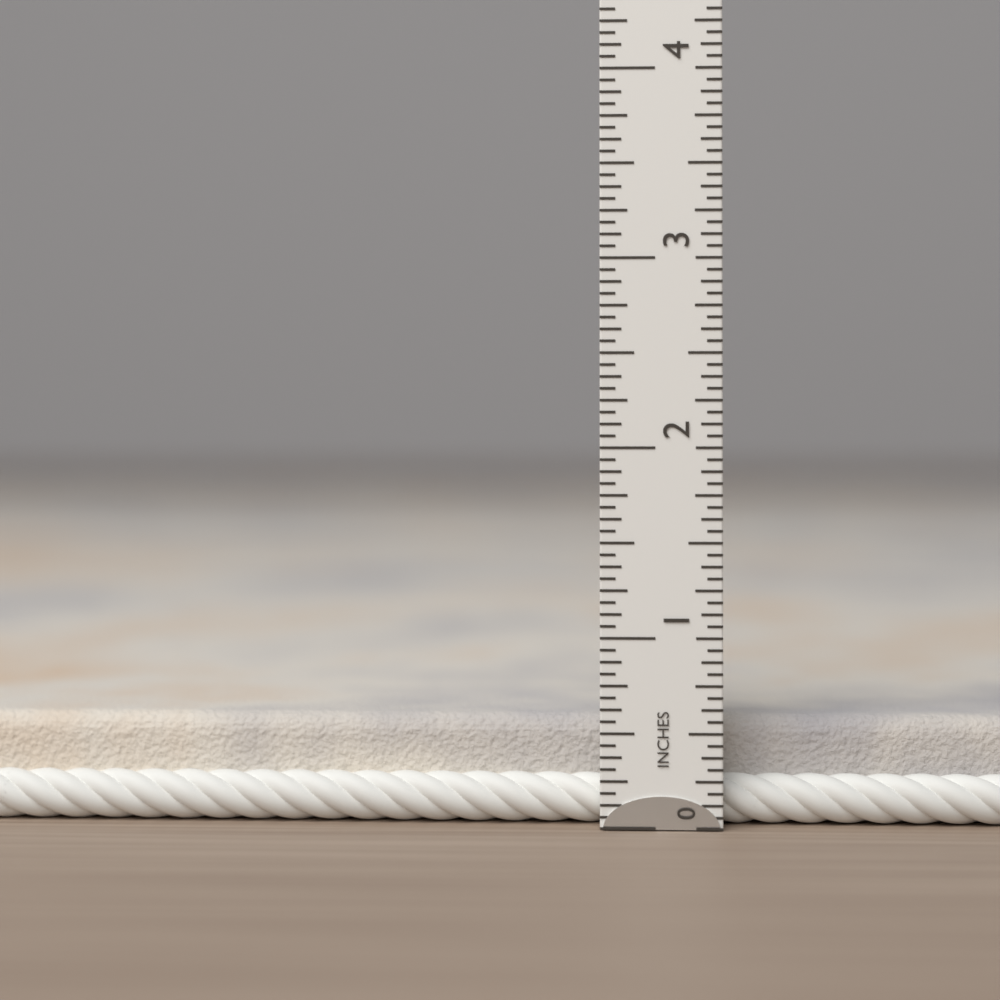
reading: 0.5625 in
